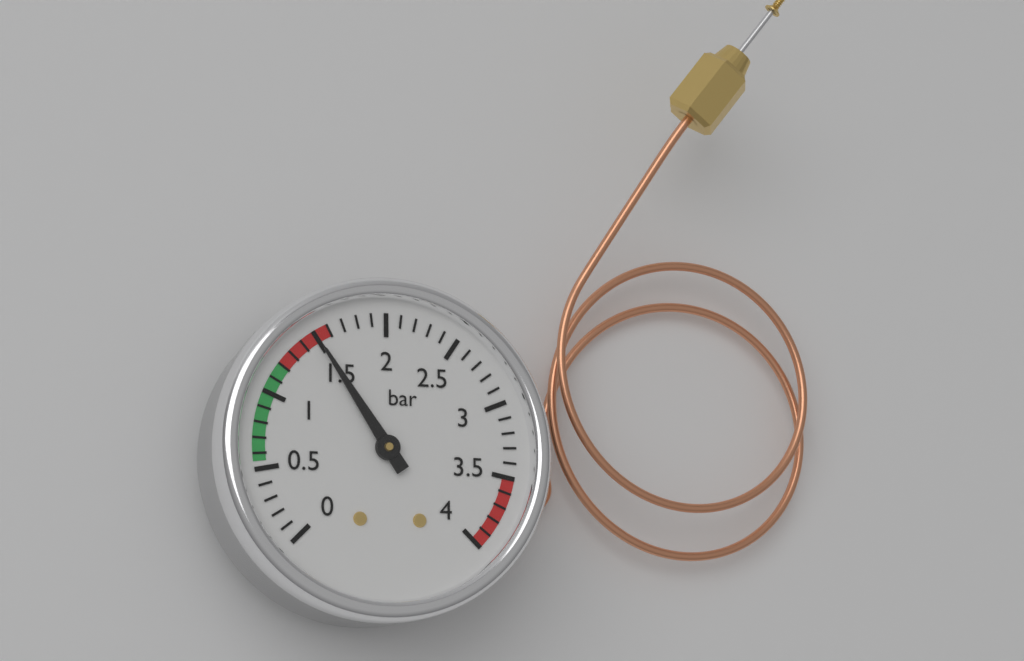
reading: 1.5 bar
